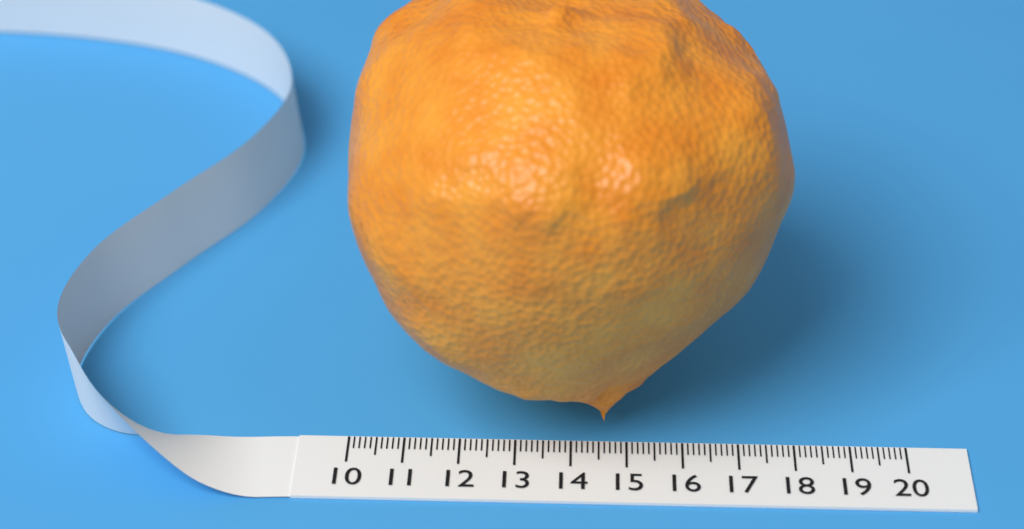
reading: 17.8 (no unit)
